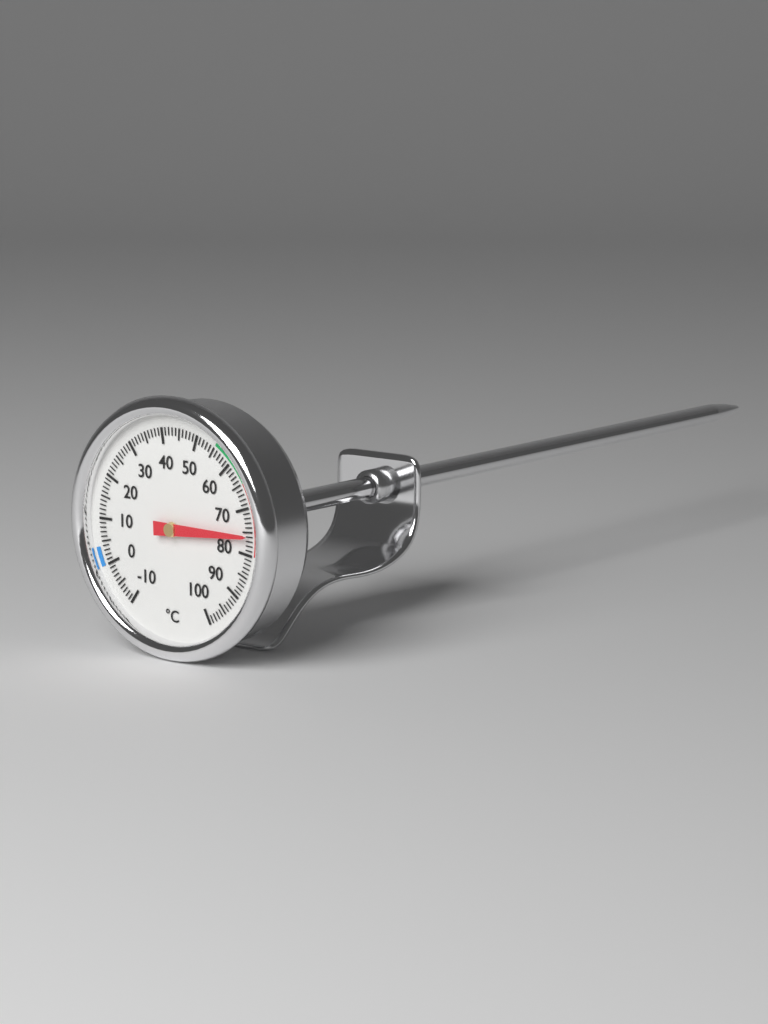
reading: 76 °C
